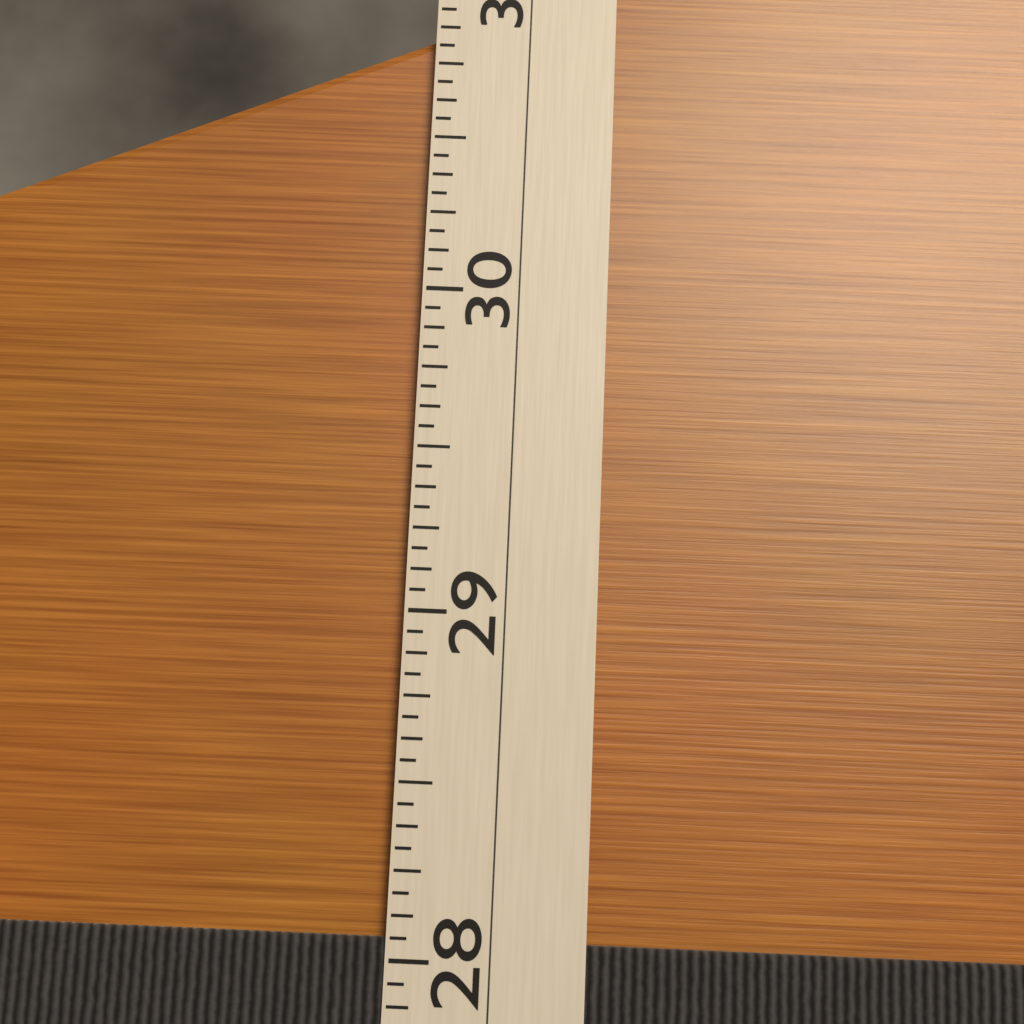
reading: 28.0625 (no unit)
